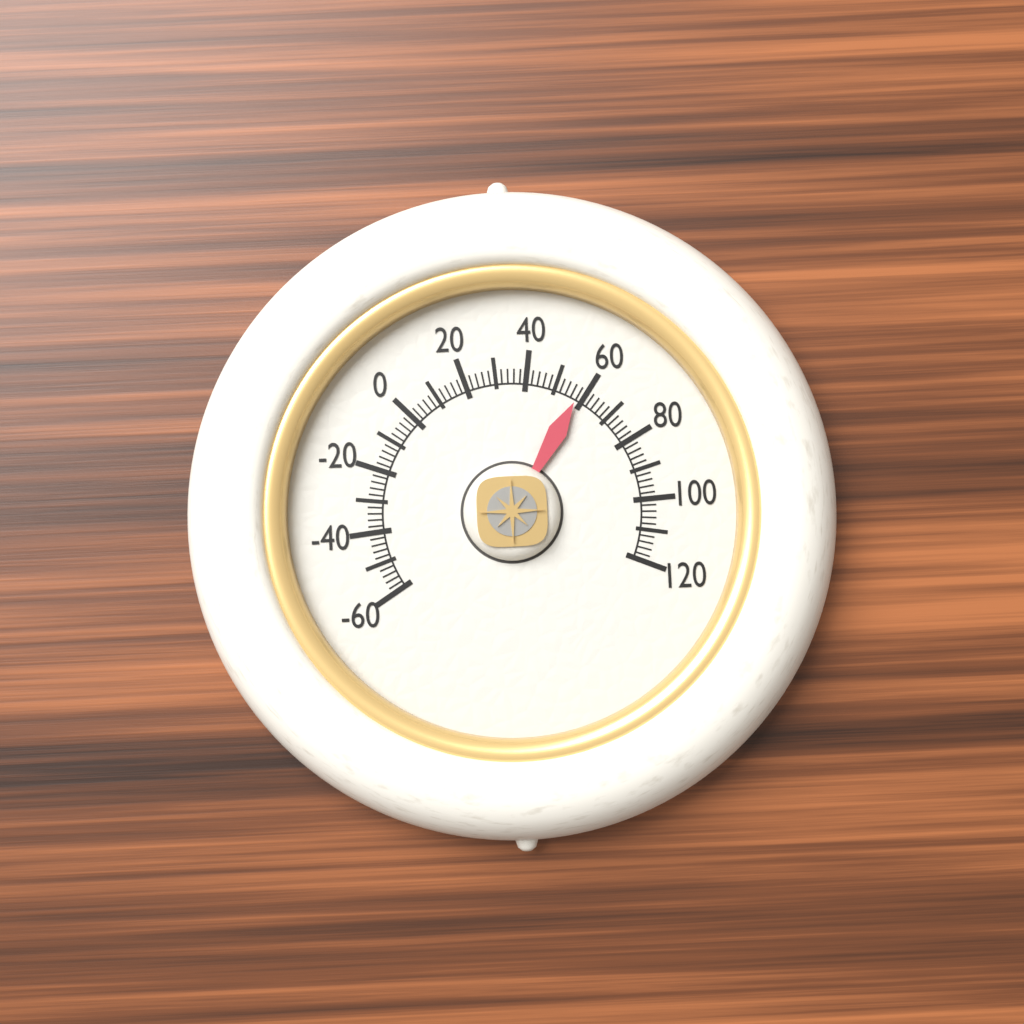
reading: 58 (no unit)
